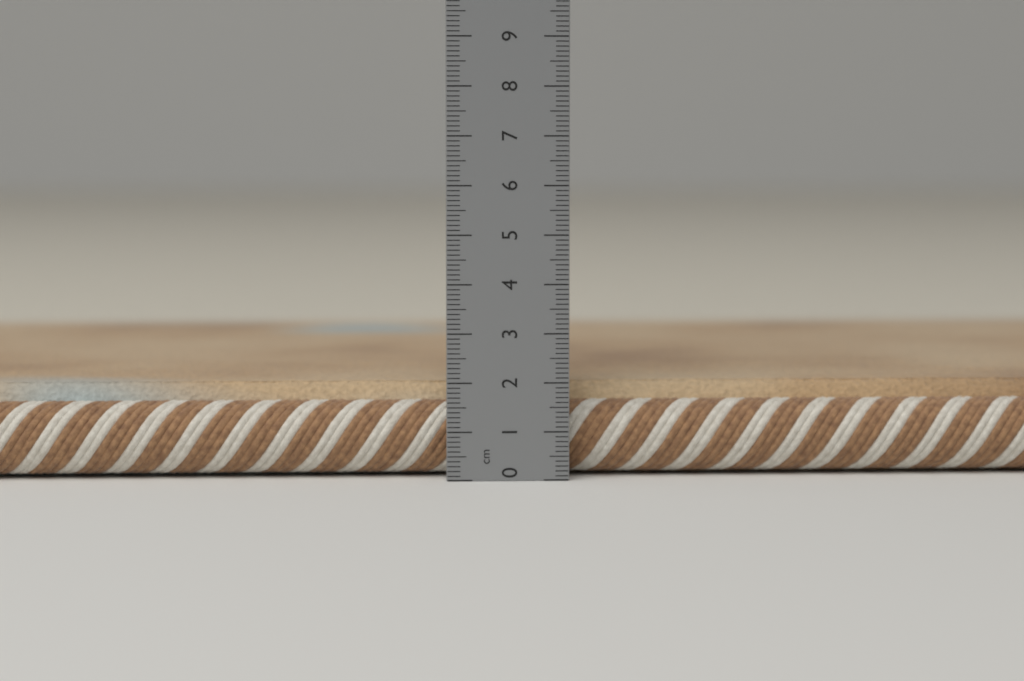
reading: 2.0 cm
